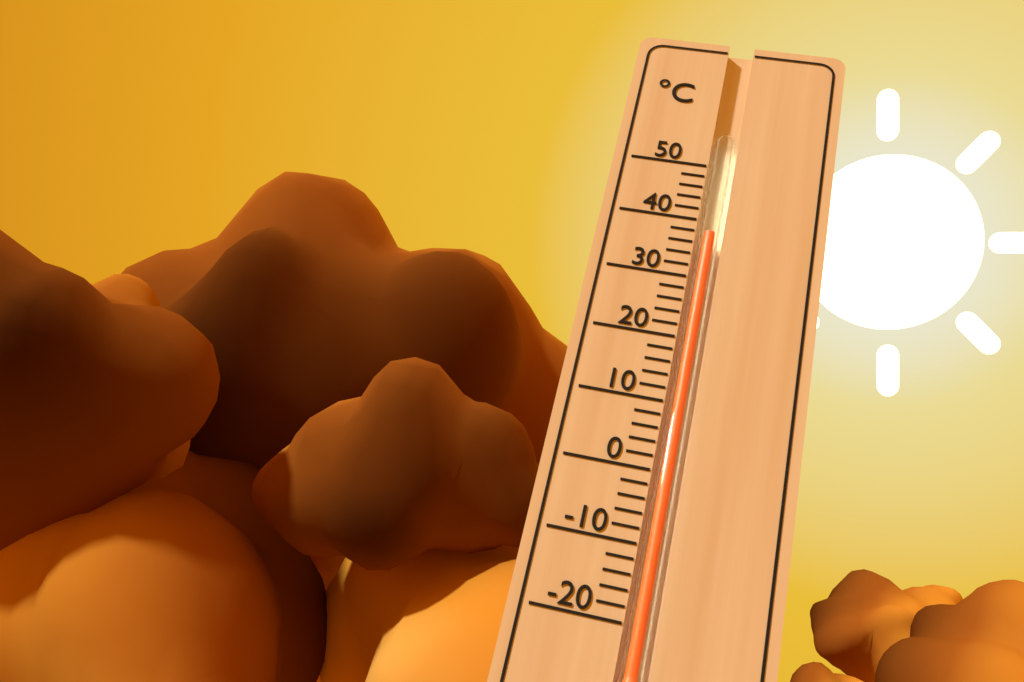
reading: 38 °C
